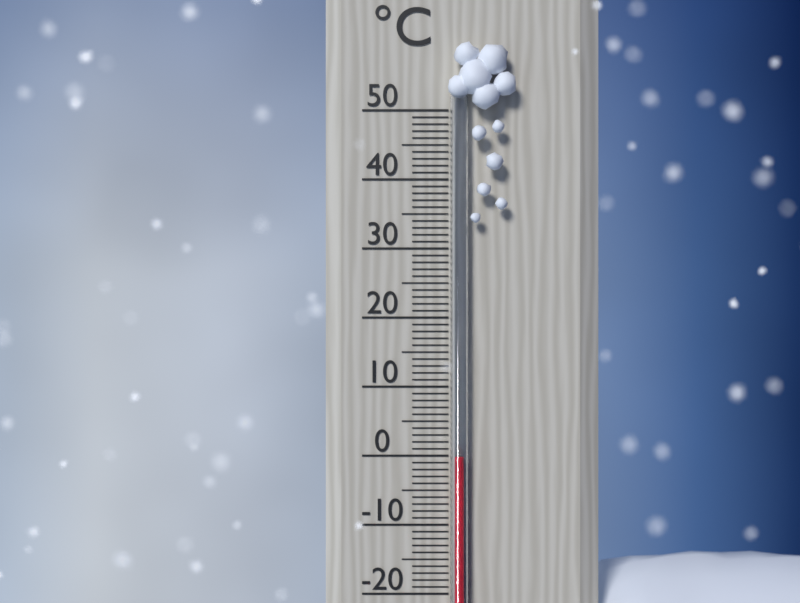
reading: 0 °C
